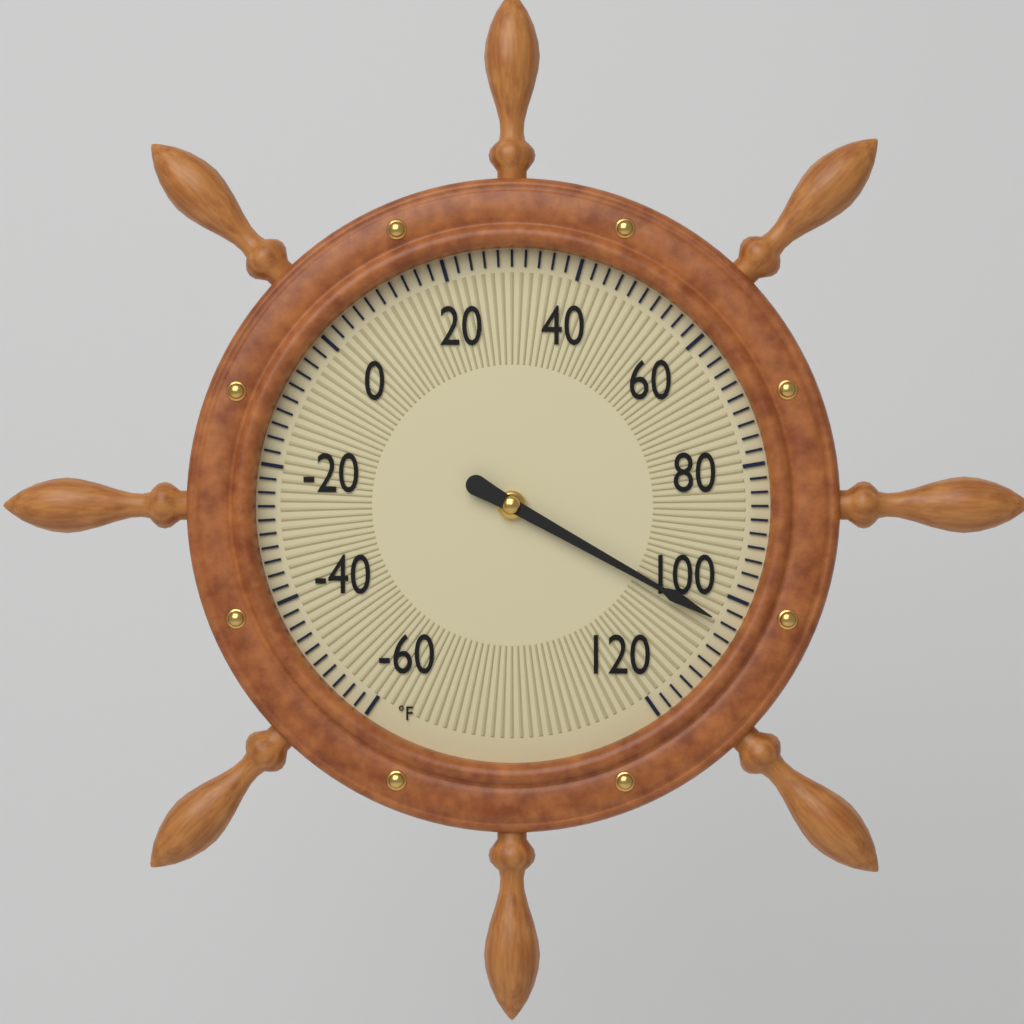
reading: 104 °F
